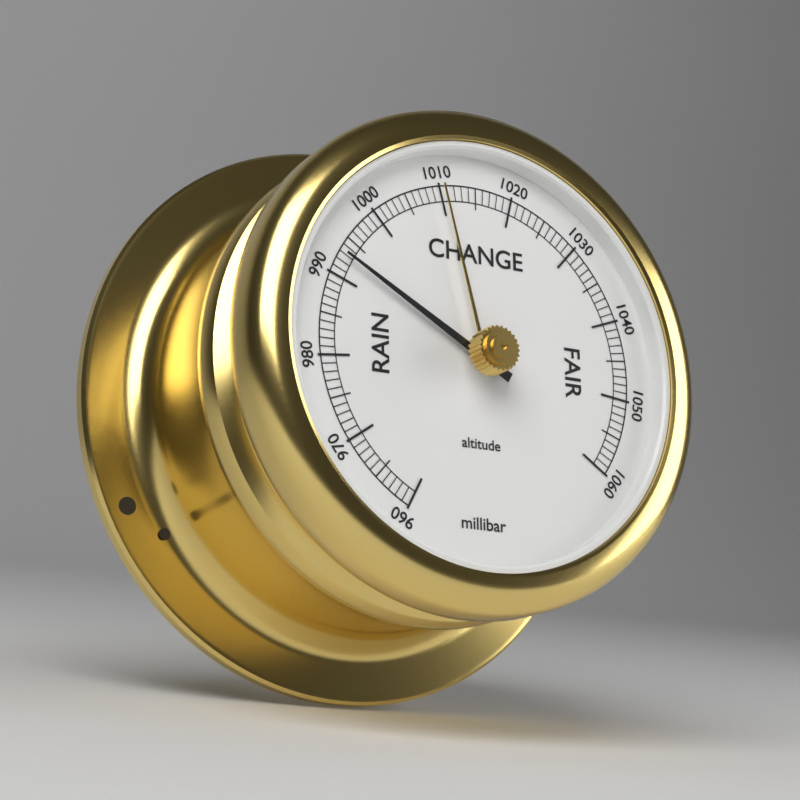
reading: 993 millibar
